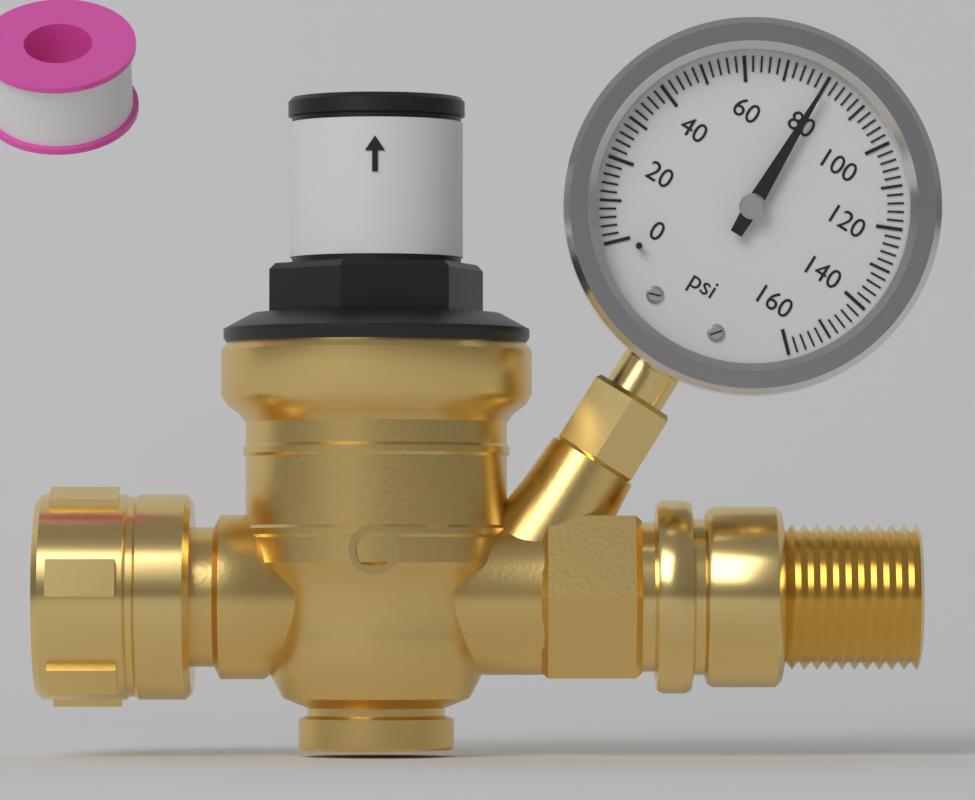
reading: 80 psi
